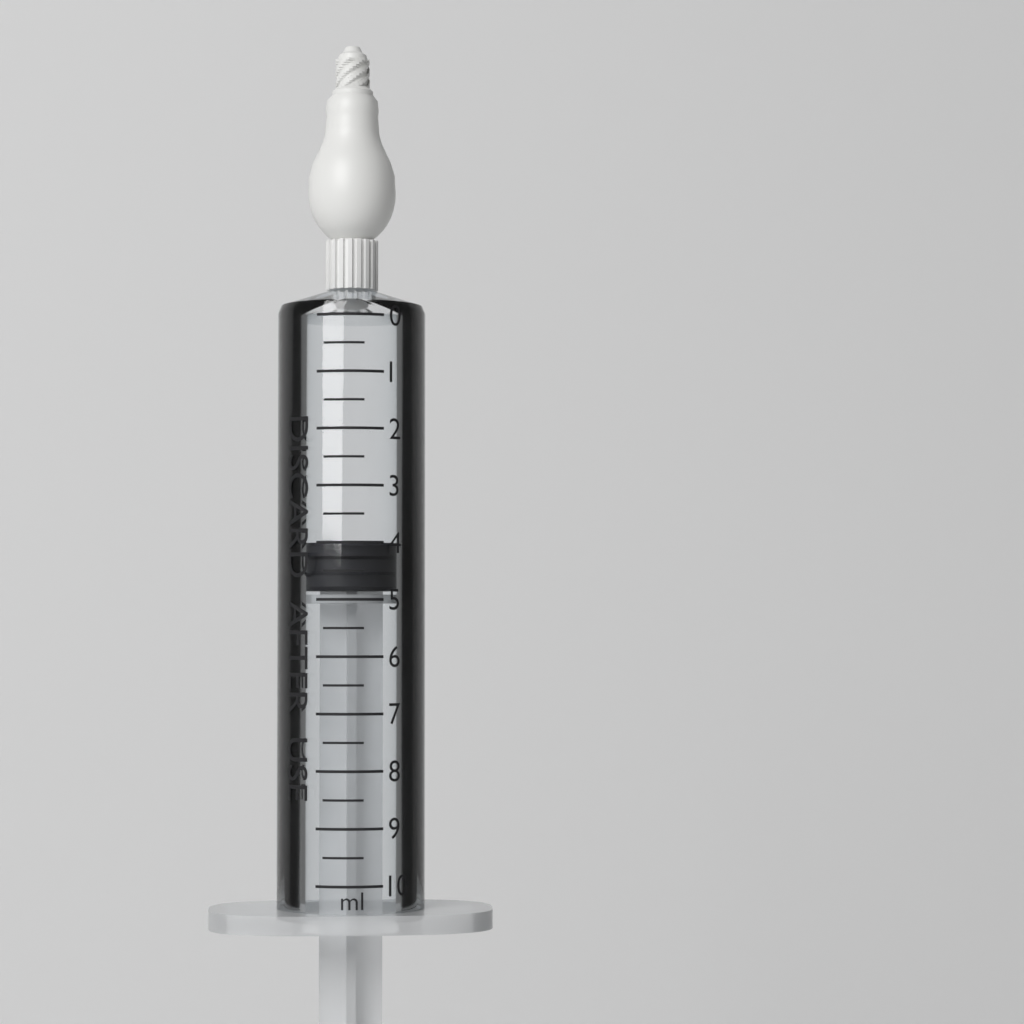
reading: 4.0 ml
